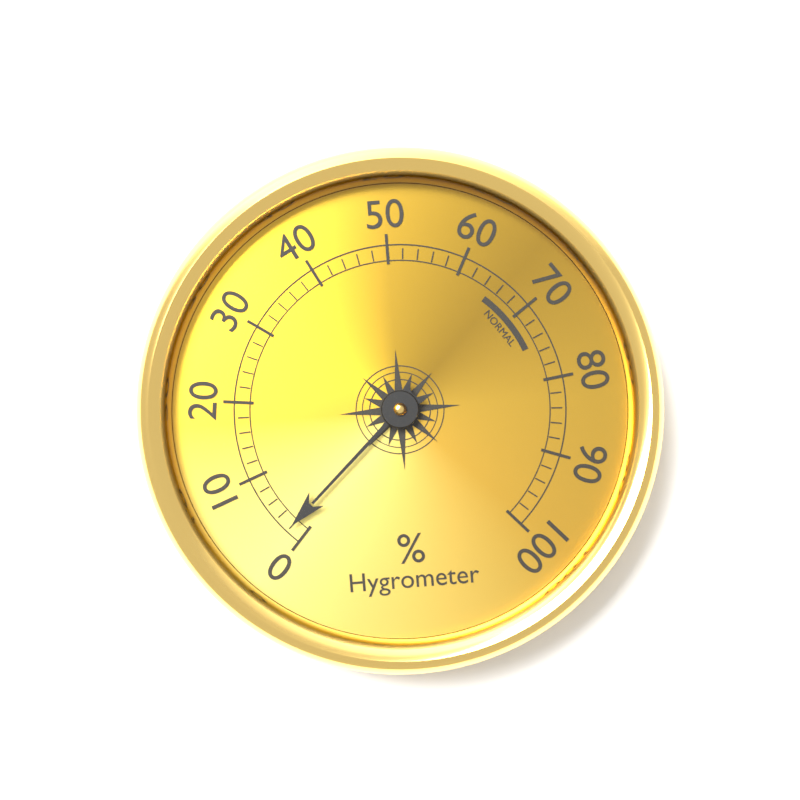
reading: 2 %
